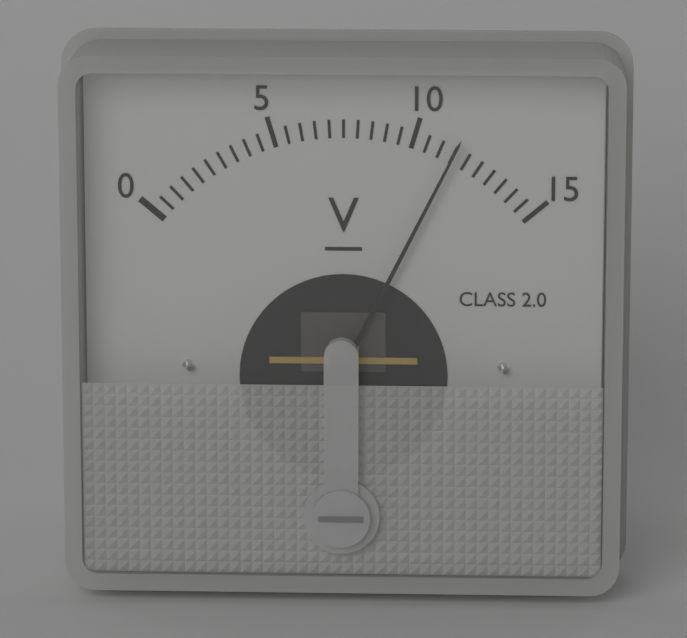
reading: 11.5 V
